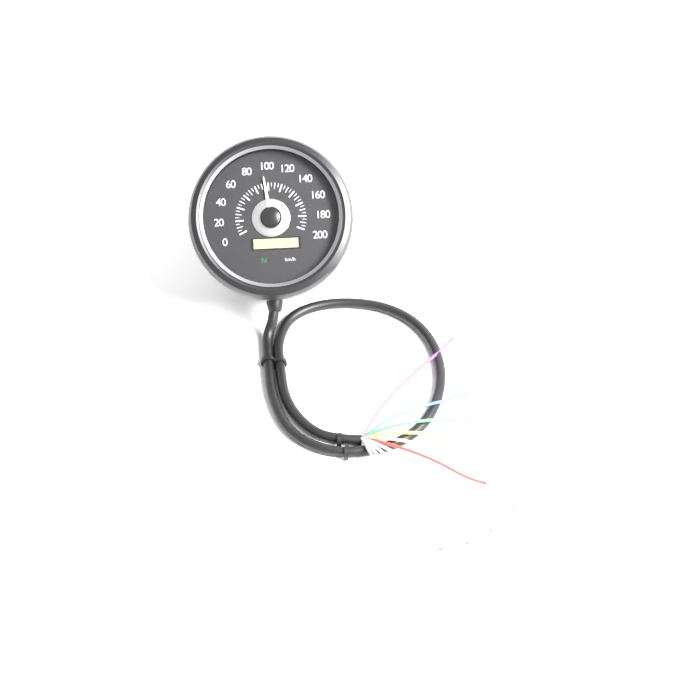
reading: 95 km/h
